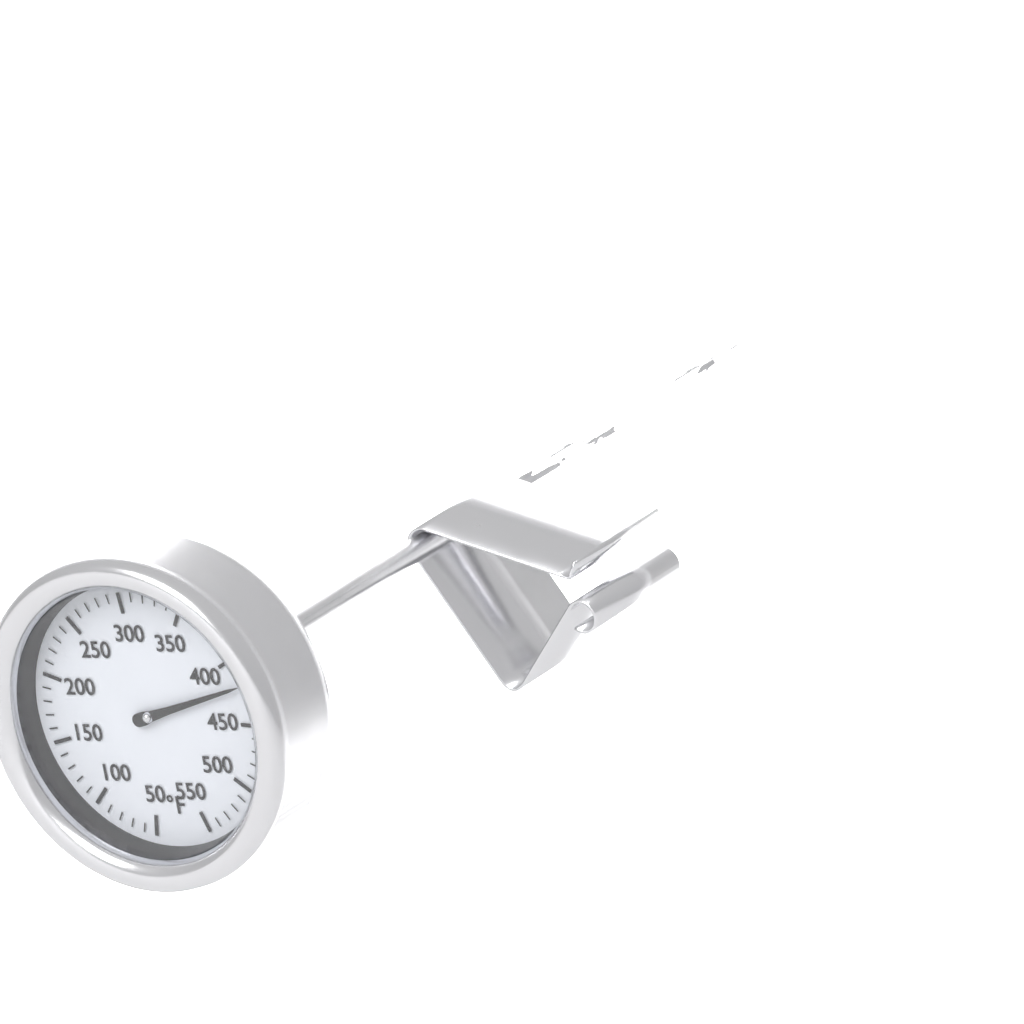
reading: 420 °F
